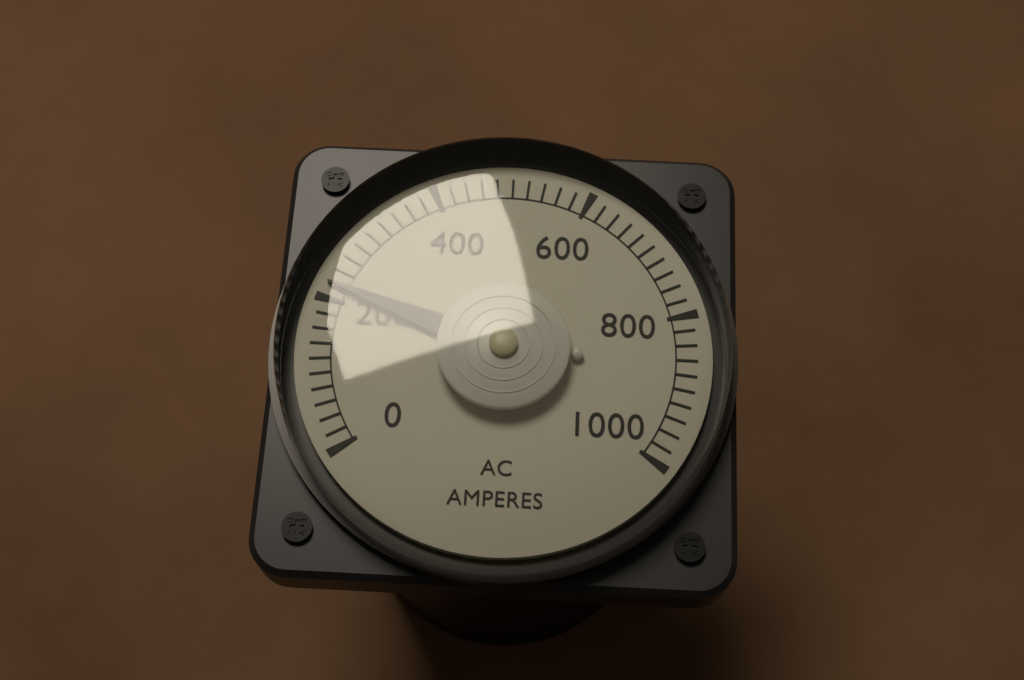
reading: 220 A
